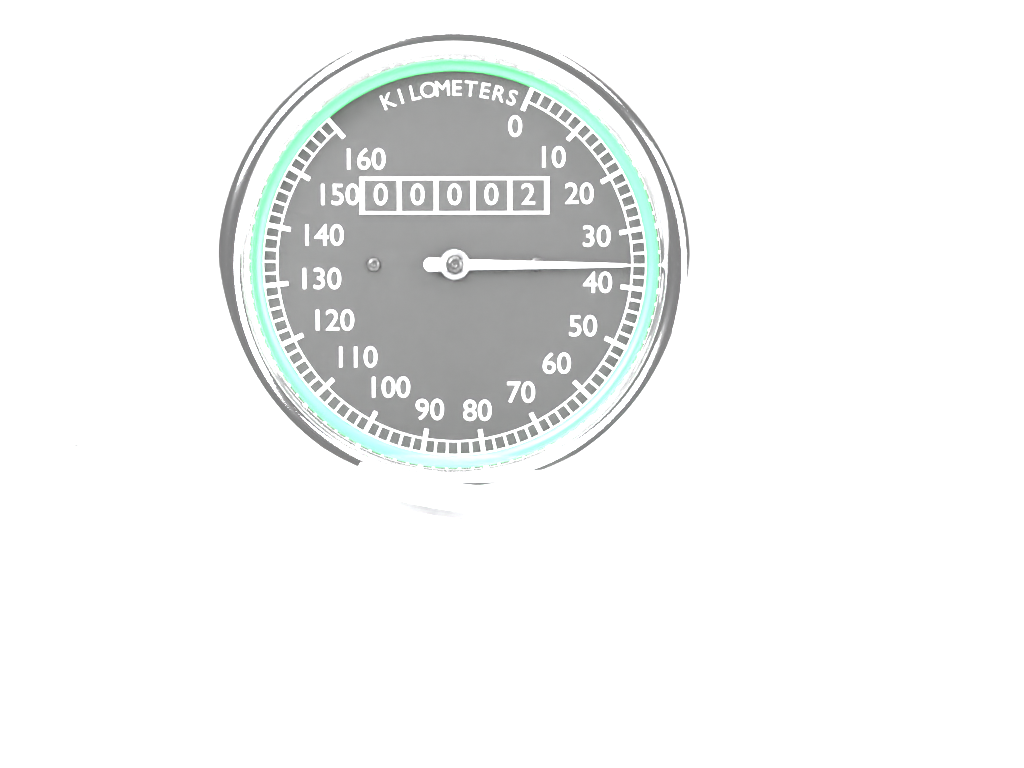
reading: 36 km/h
